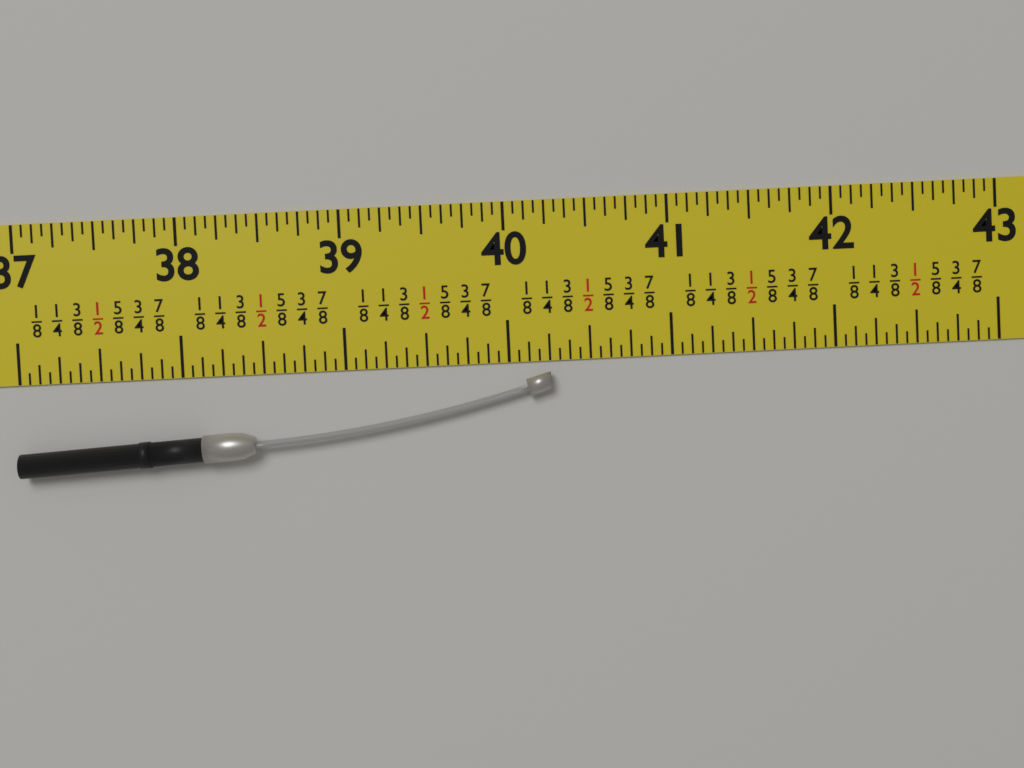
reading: 40.2500 in
